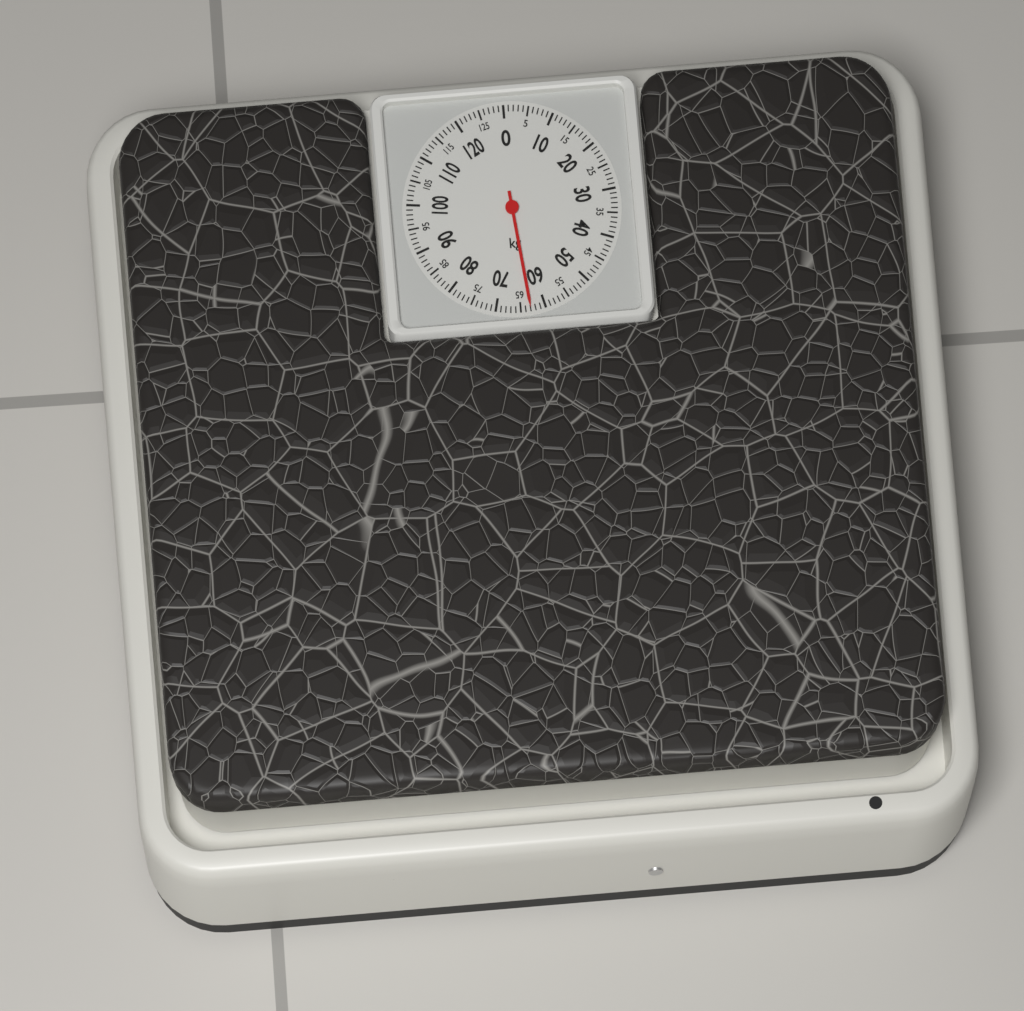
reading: 63 kg
